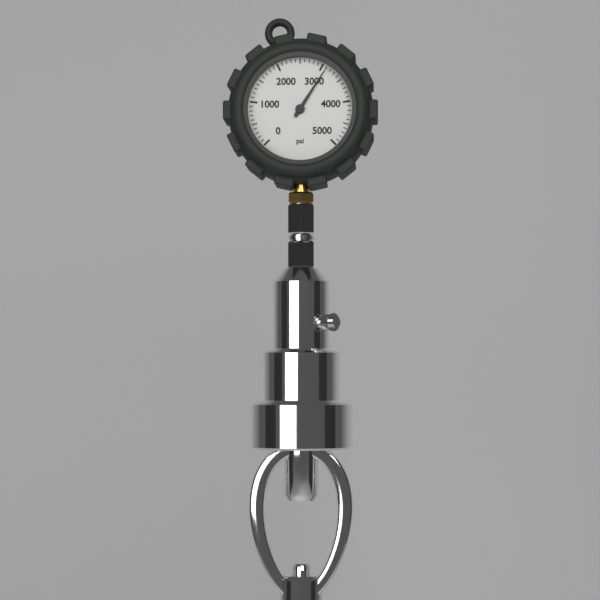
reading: 3100 psi
